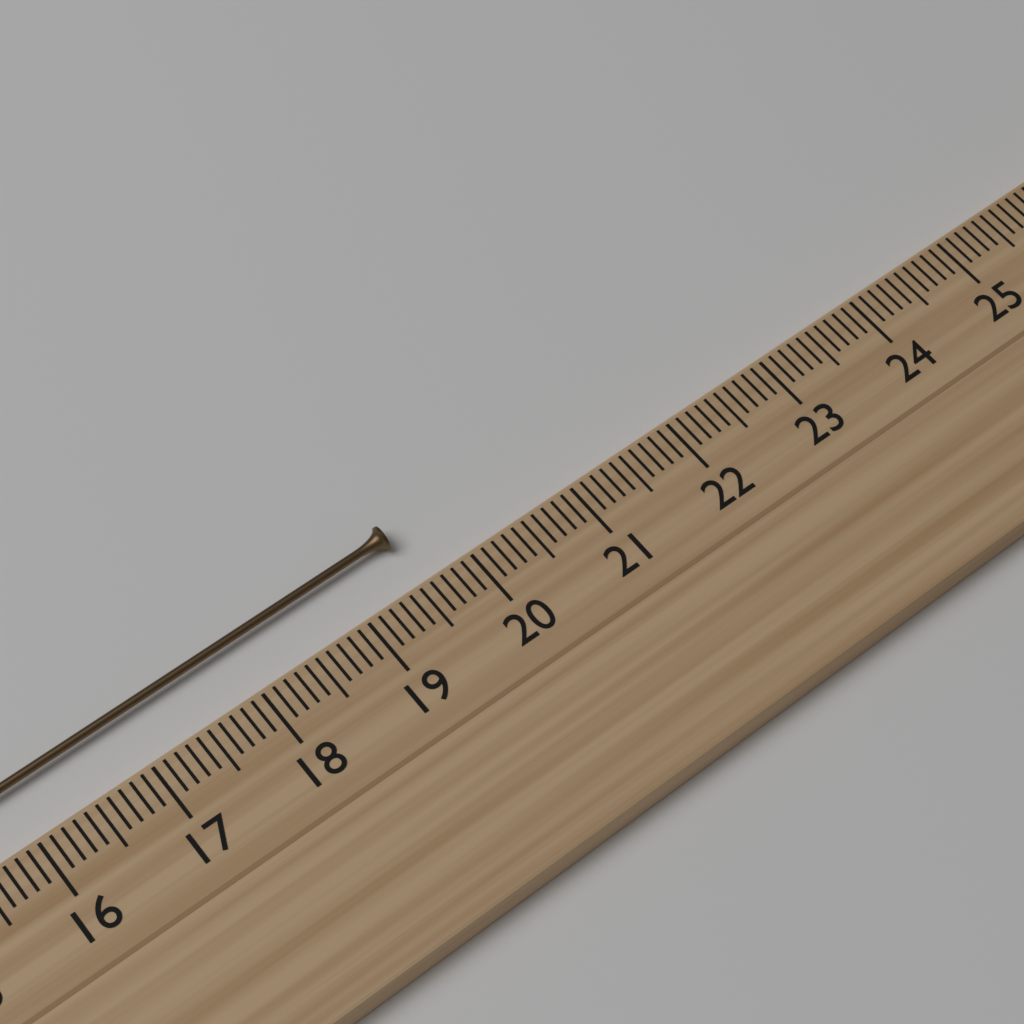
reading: 19.6 cm
